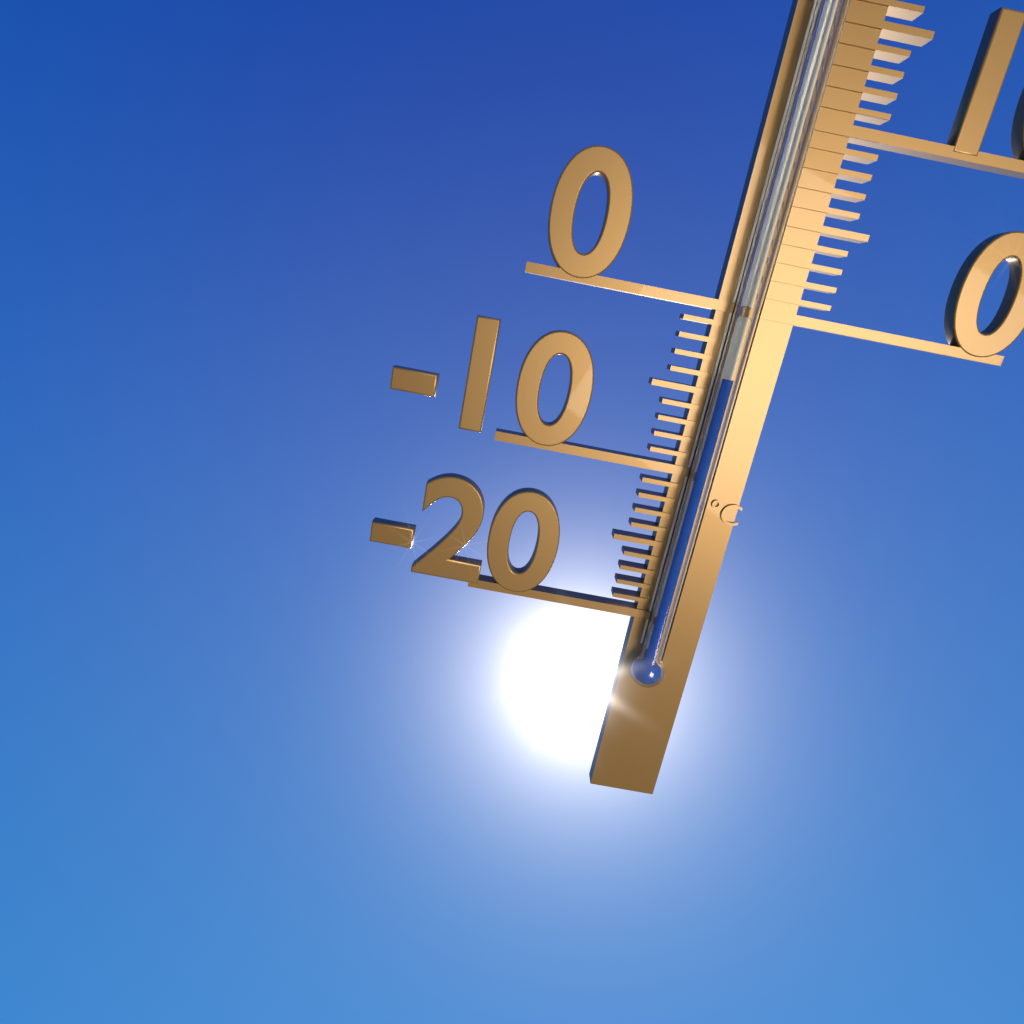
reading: -4 °C
